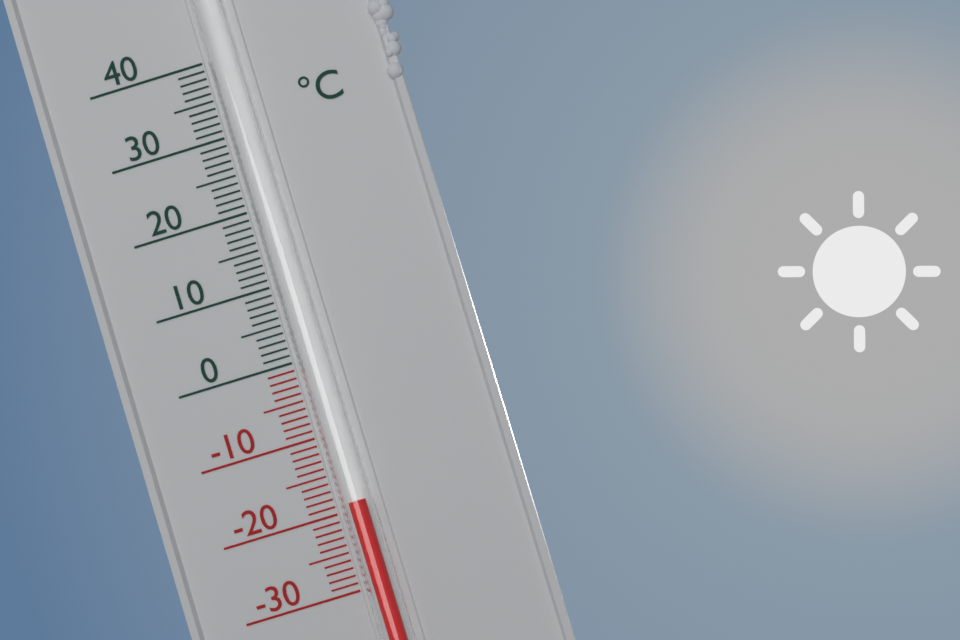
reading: -19 °C
